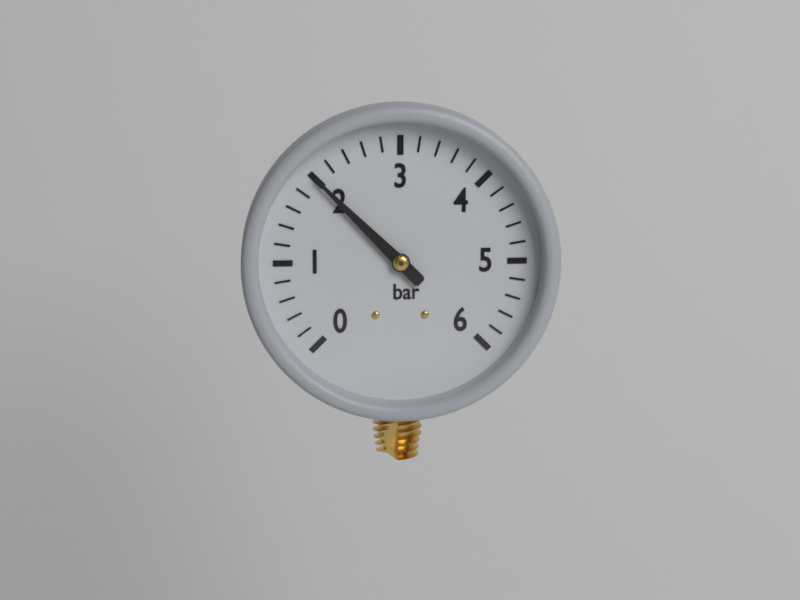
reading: 2.0 bar
